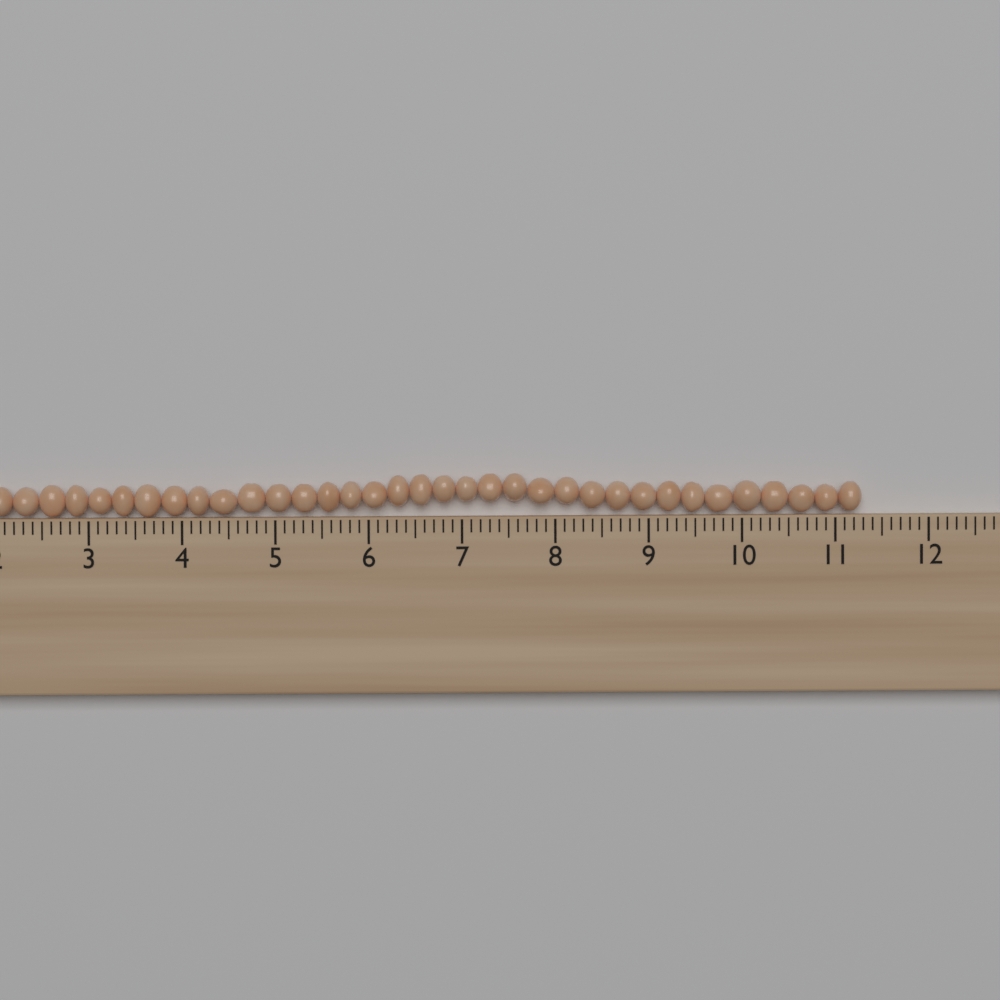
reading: 11.3 cm
